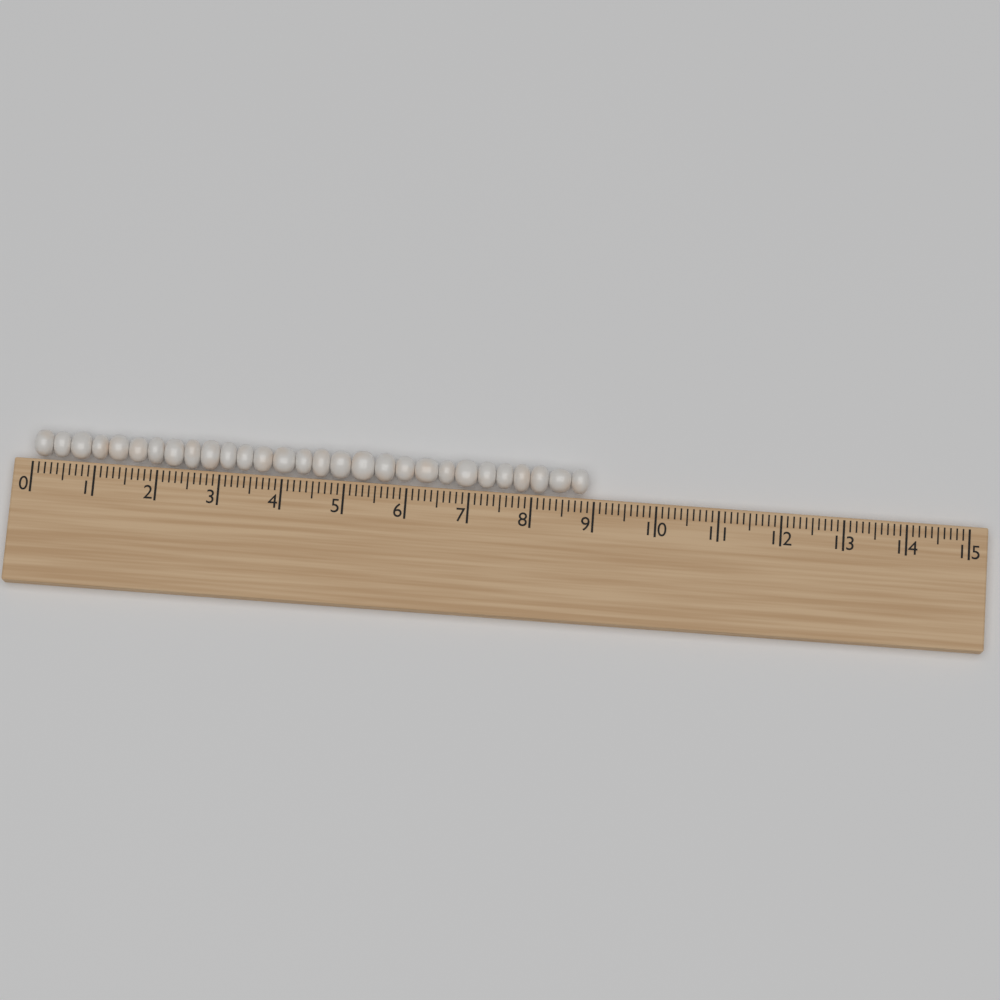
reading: 8.9 (no unit)
